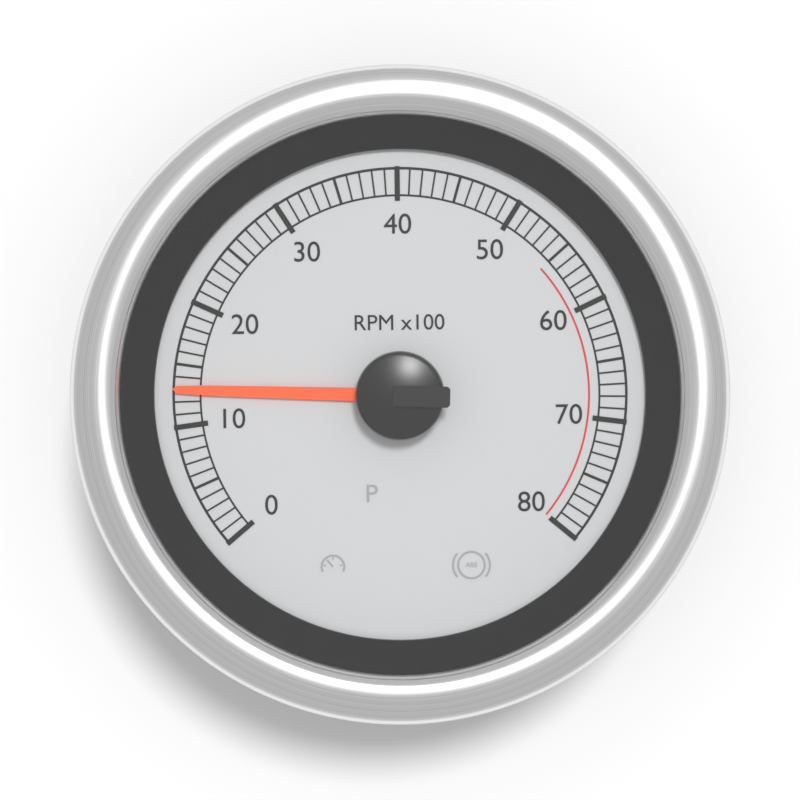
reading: 13 RPM x100
